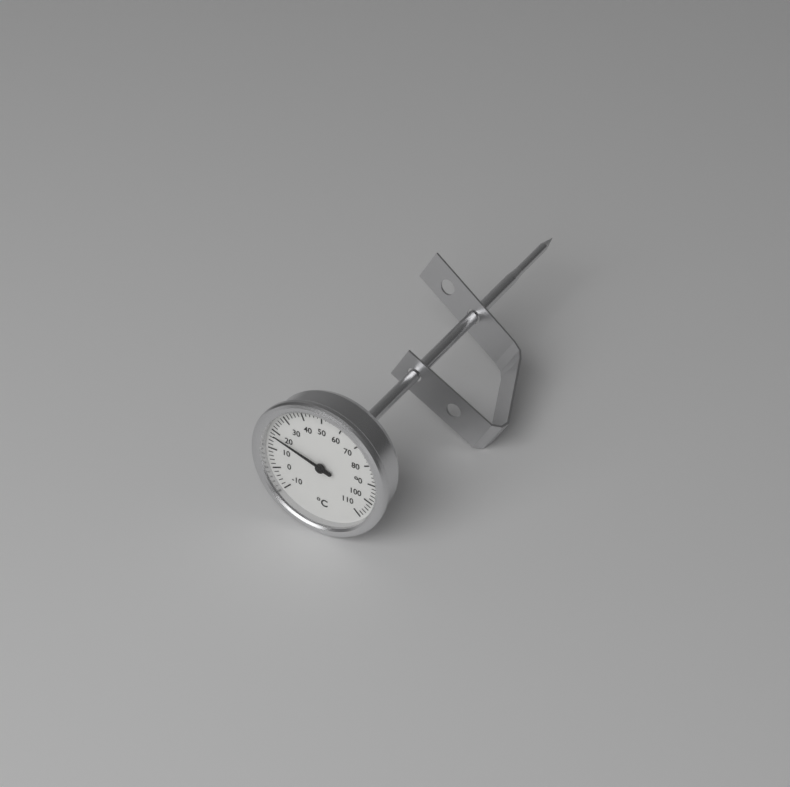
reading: 18 °C
